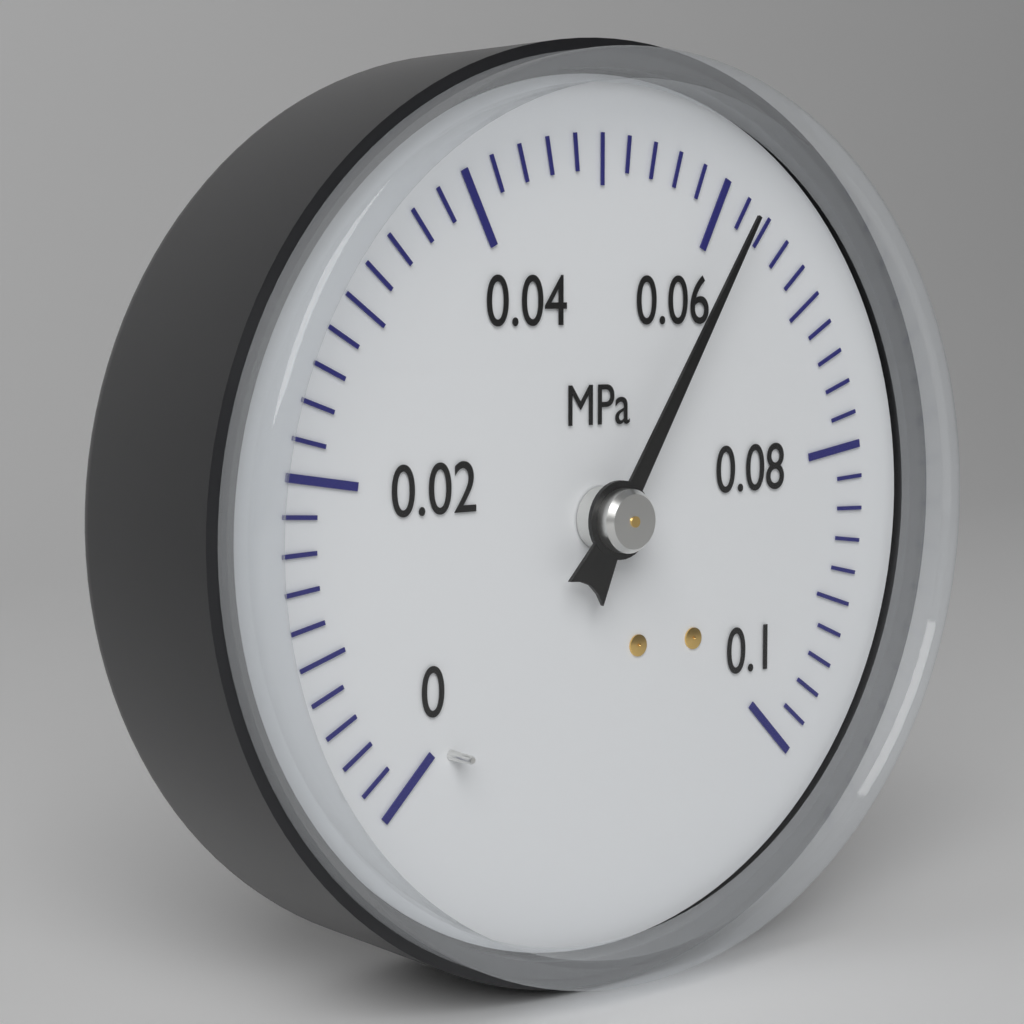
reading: 0.062 MPa
